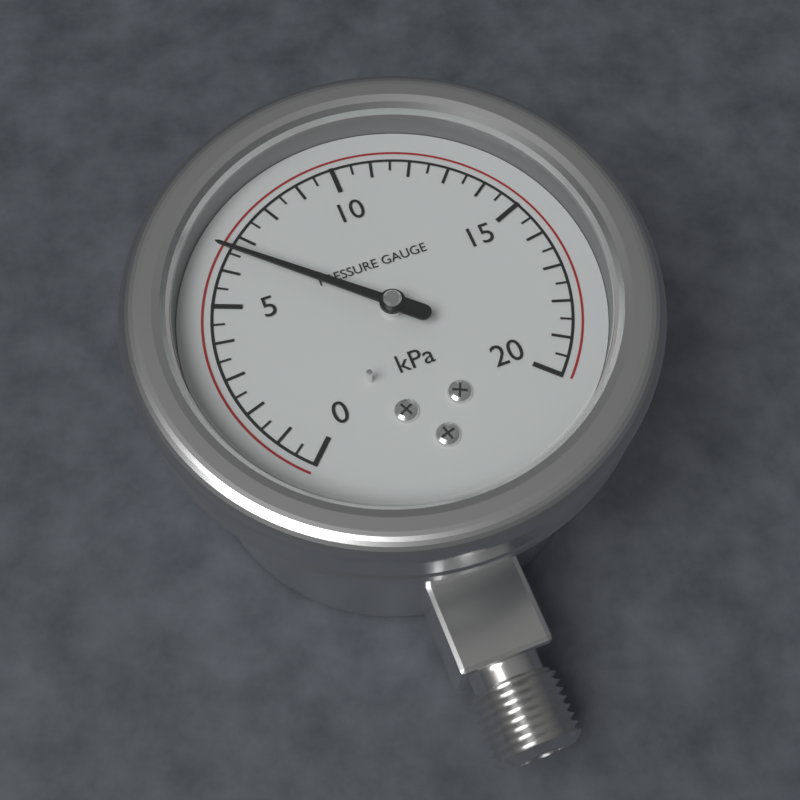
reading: 6.5 kPa
